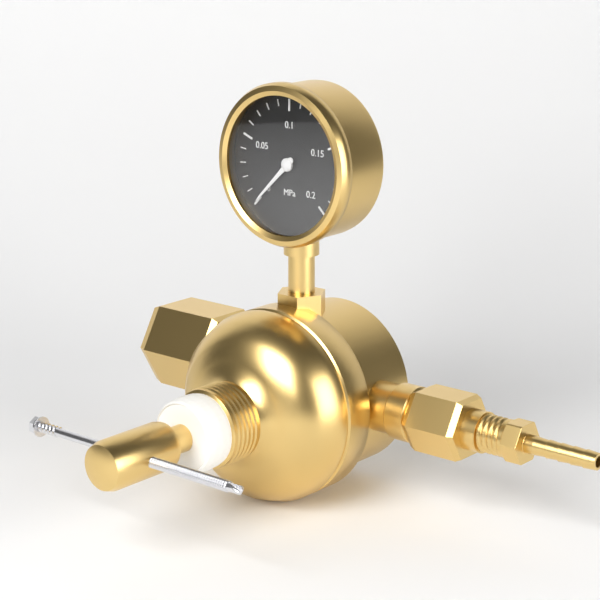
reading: 0.00 MPa
